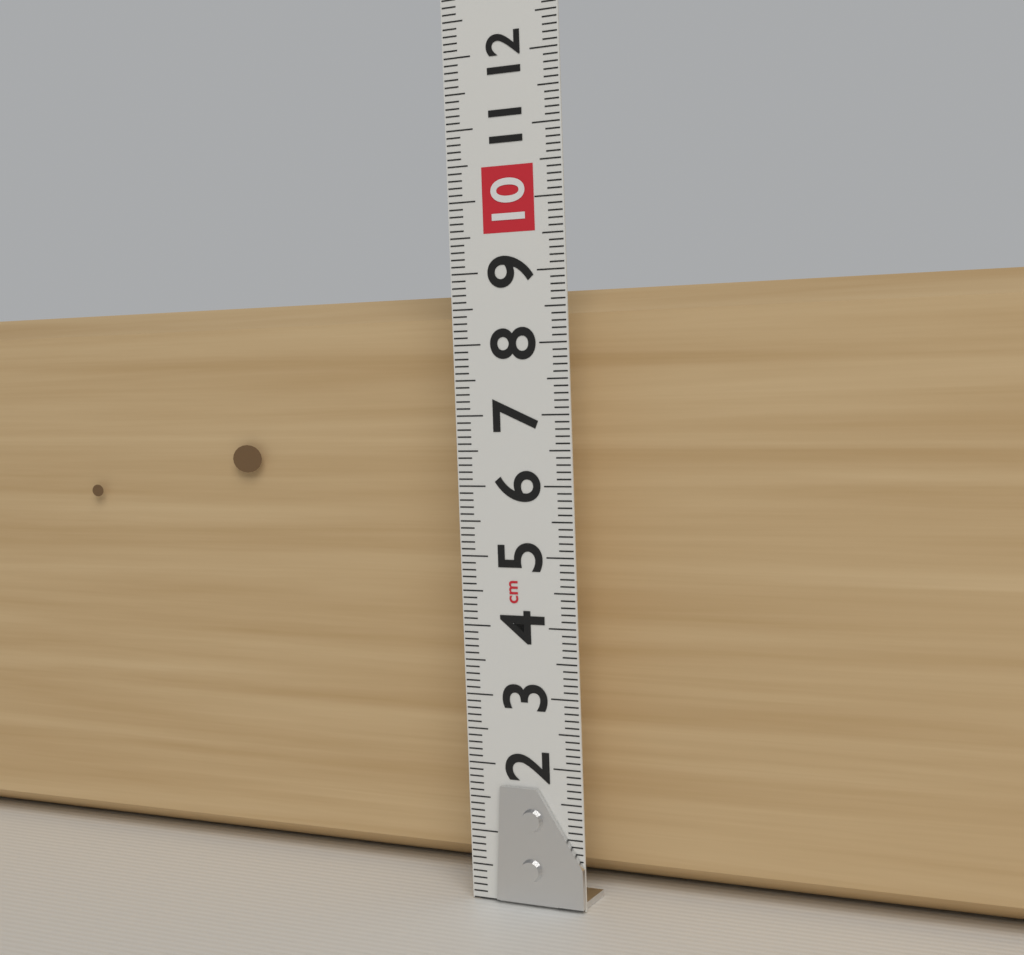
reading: 8.8 cm
